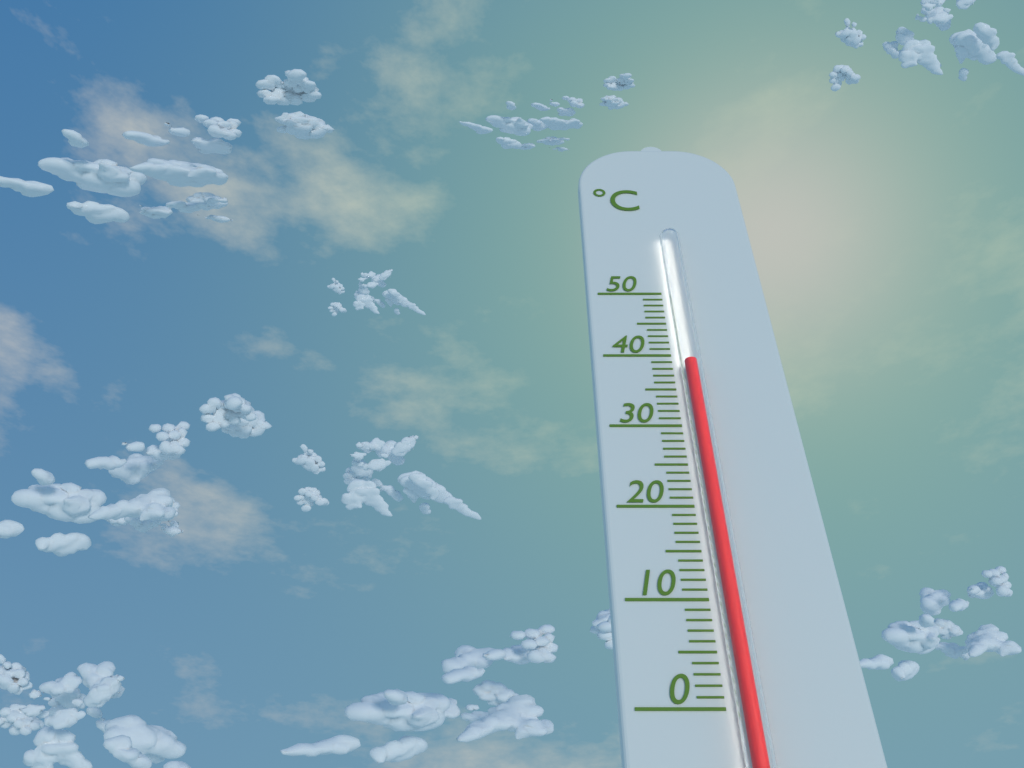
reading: 38 °C
